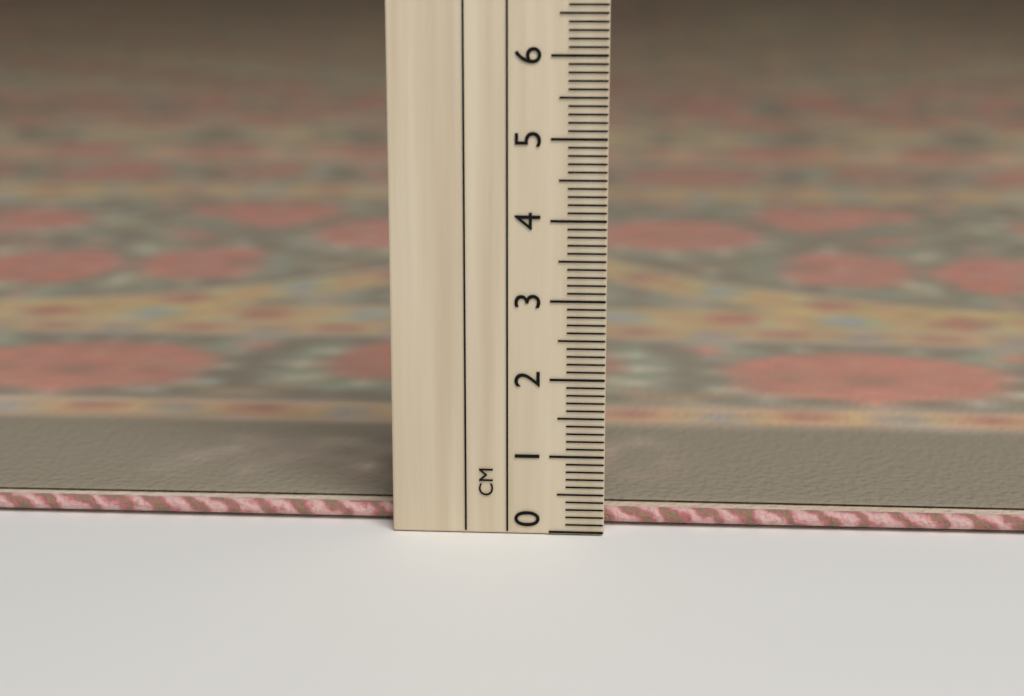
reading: 0.2 cm
